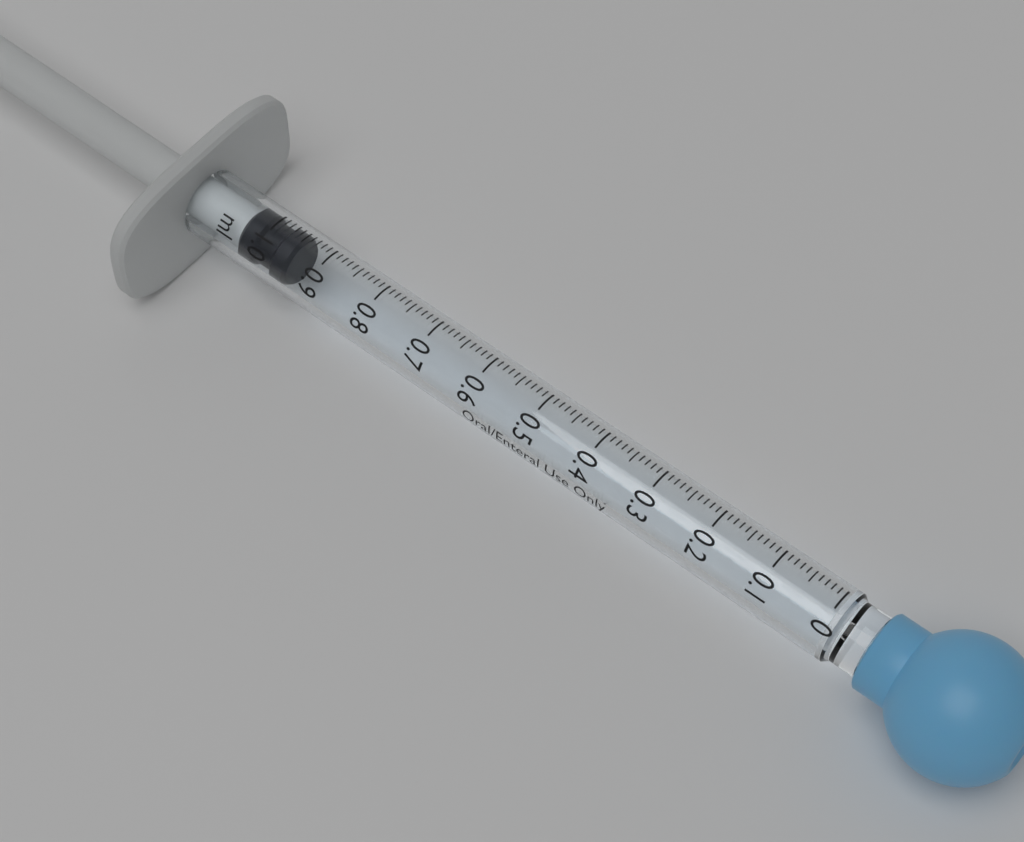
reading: 0.95 ml
